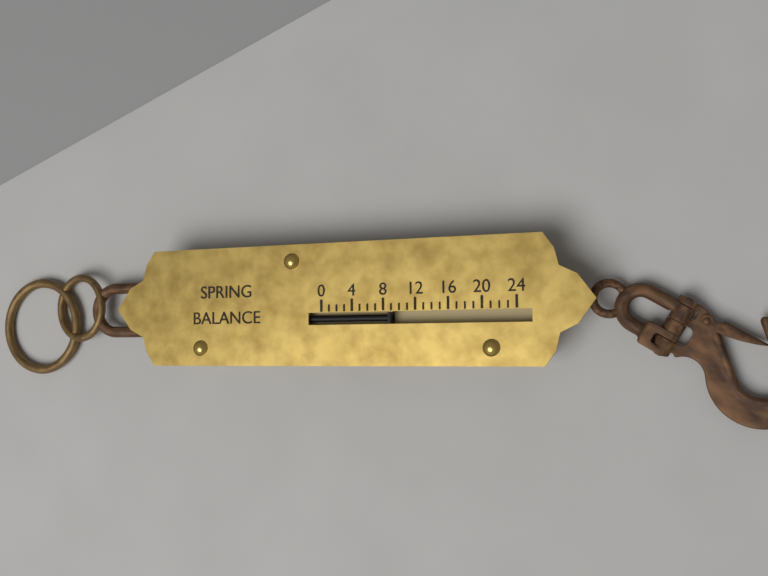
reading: 9 (no unit)
